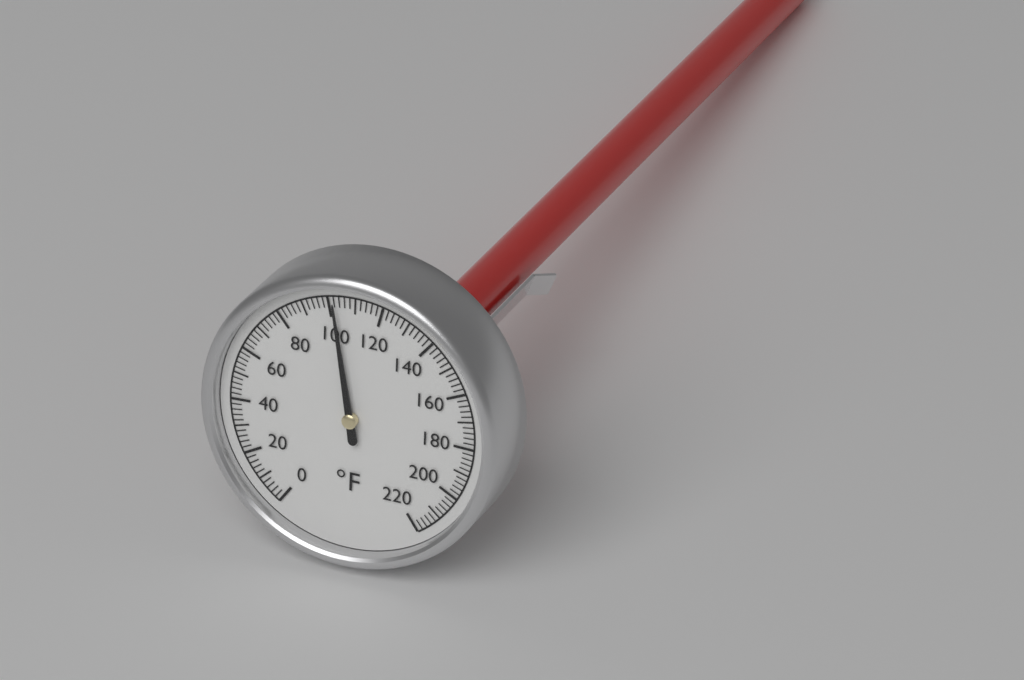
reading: 102 °F
